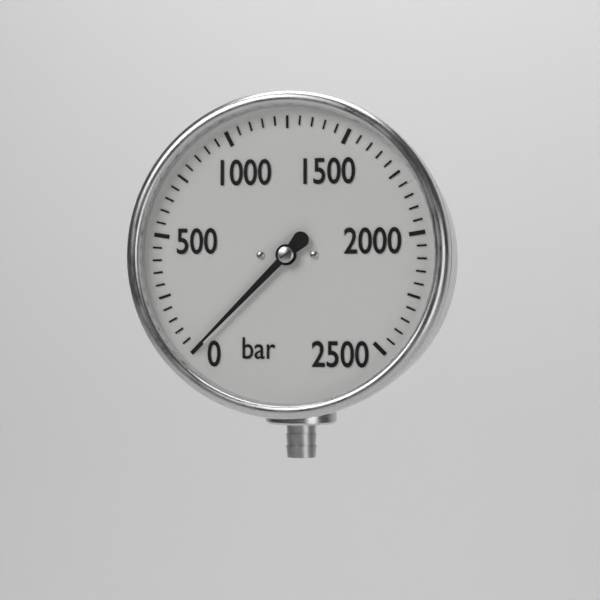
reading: 0 bar
